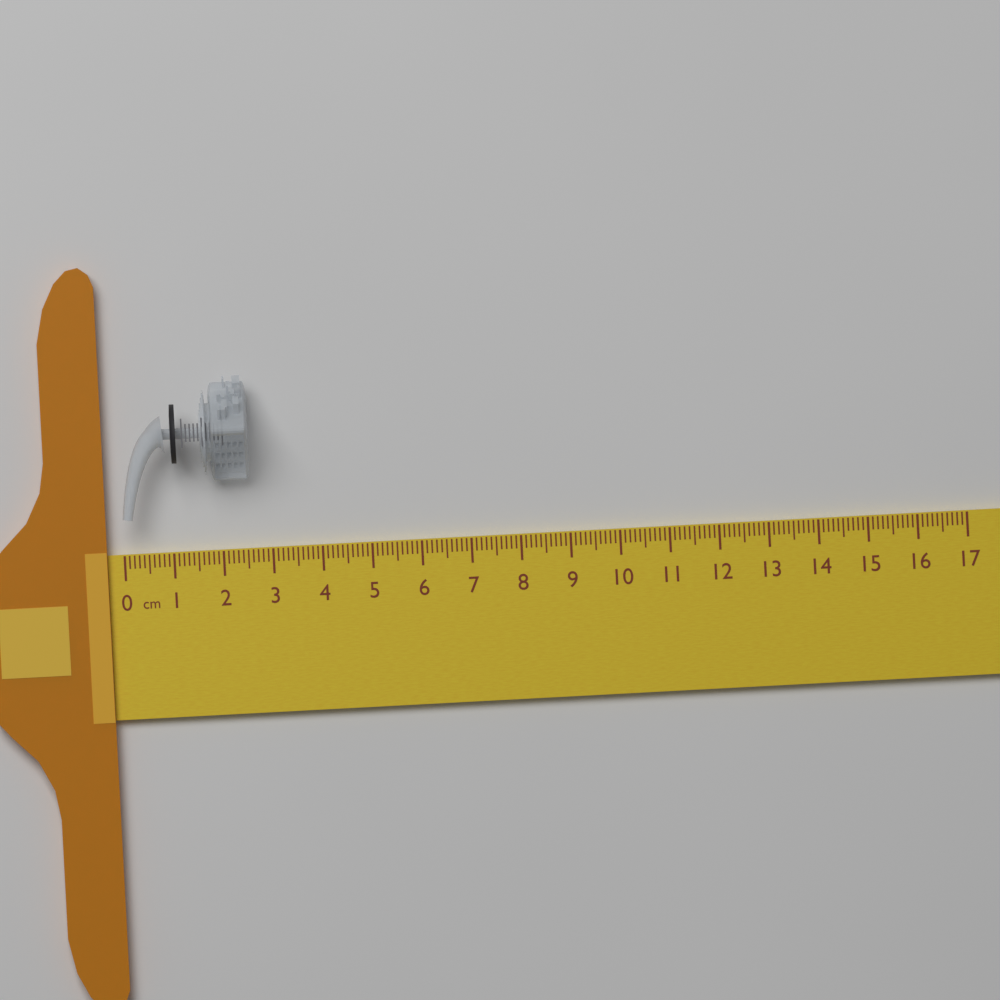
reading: 2.6 cm
